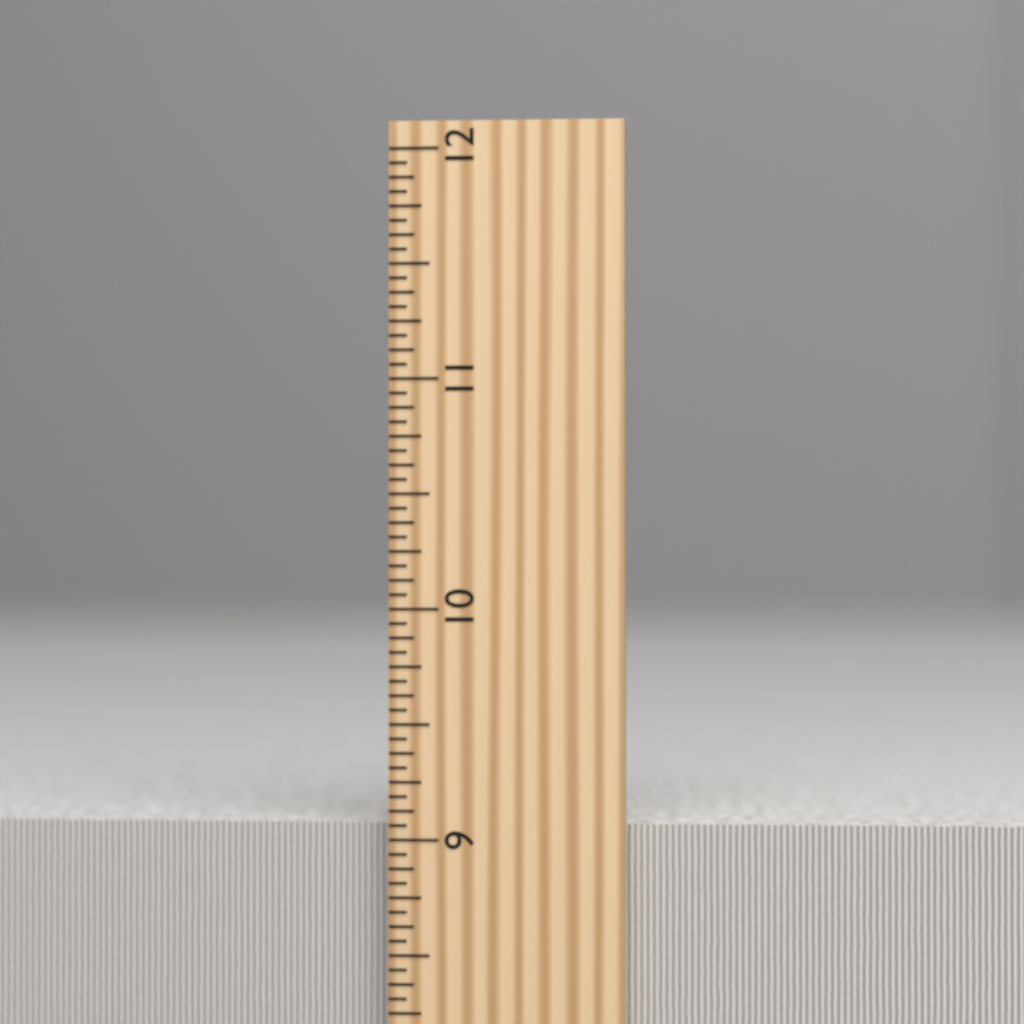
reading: 9.0625 inch
